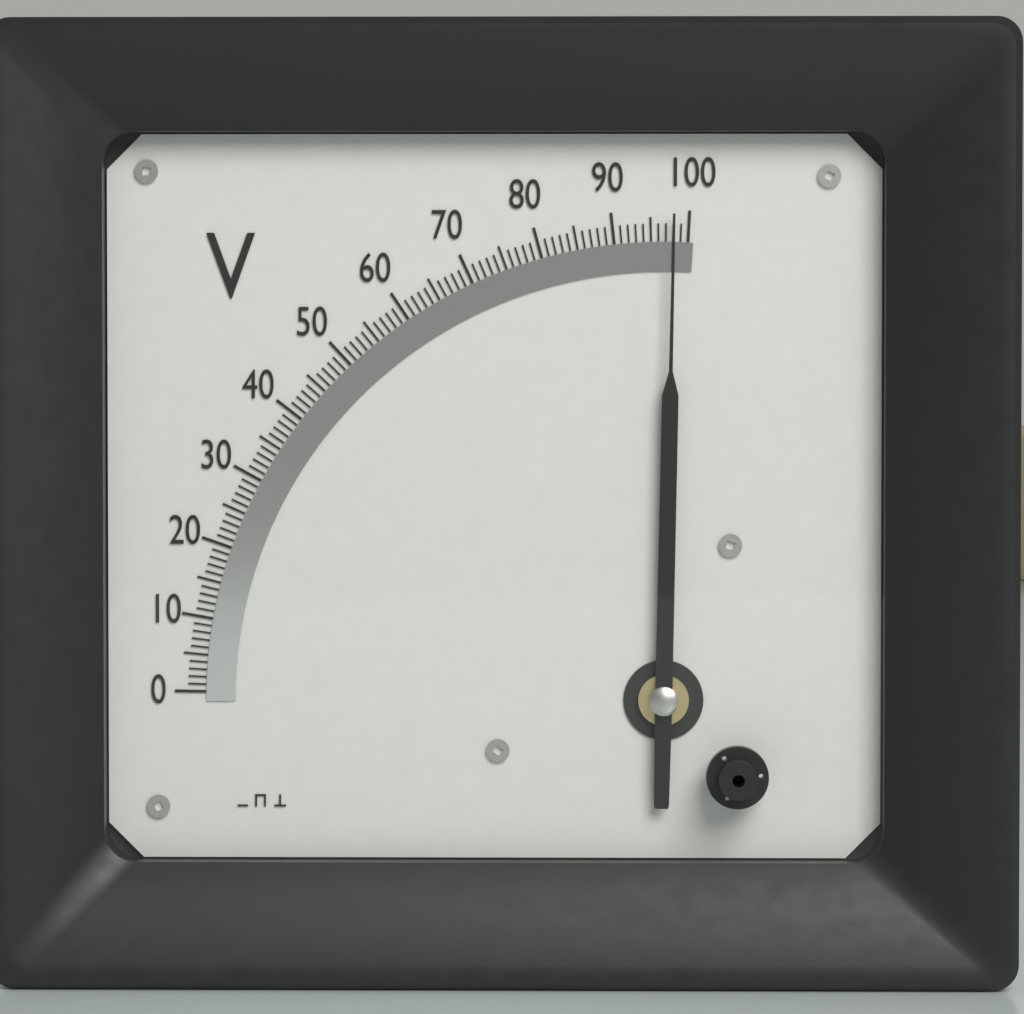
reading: 98 V
